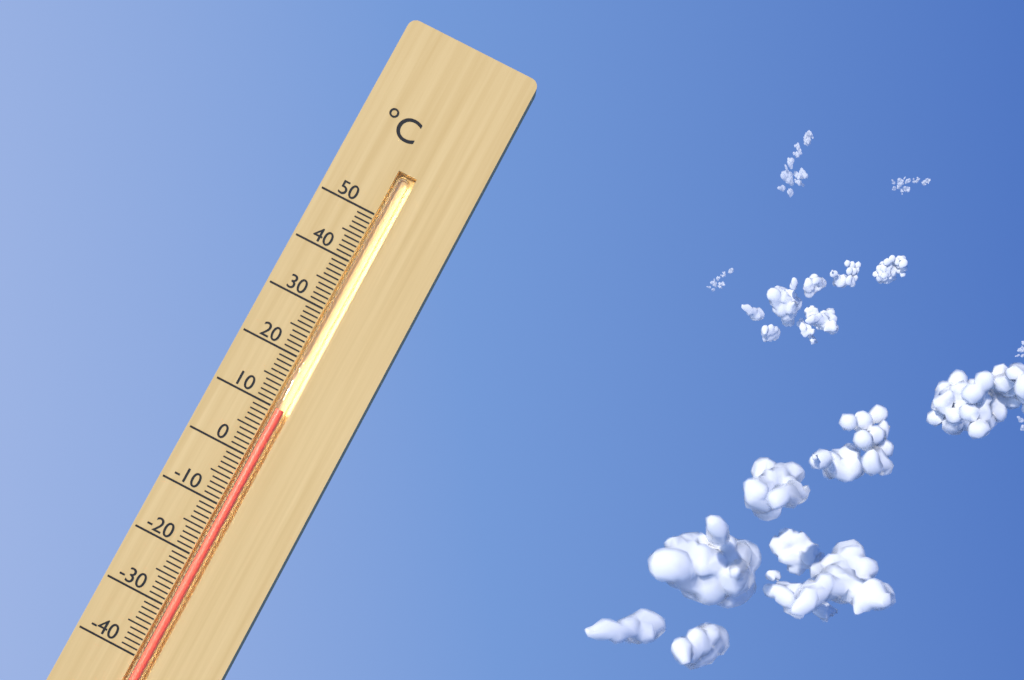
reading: 10 °C
